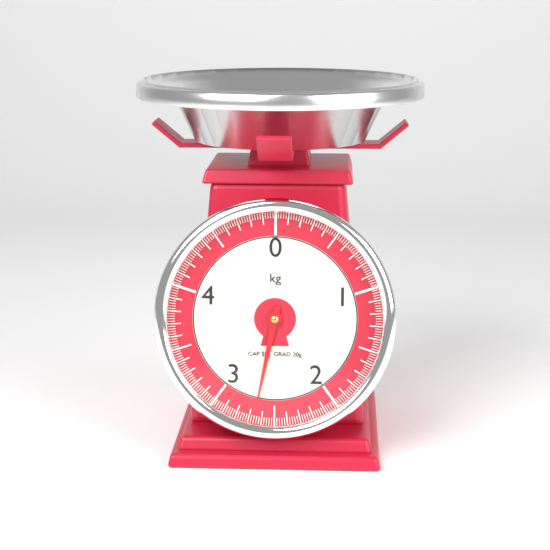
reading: 2.66 kg
